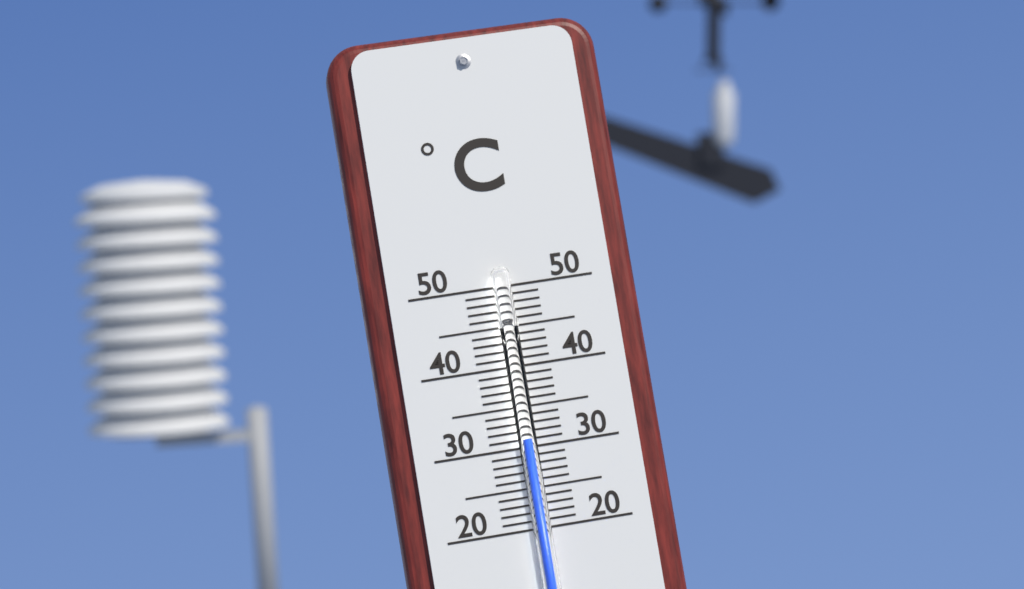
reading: 31 °C
